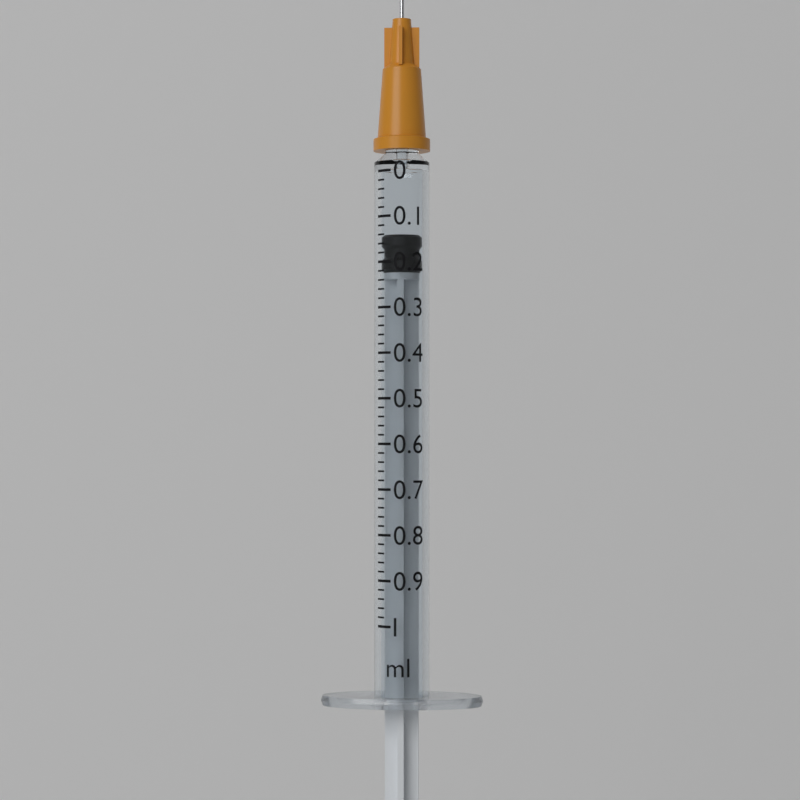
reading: 0.14 ml
